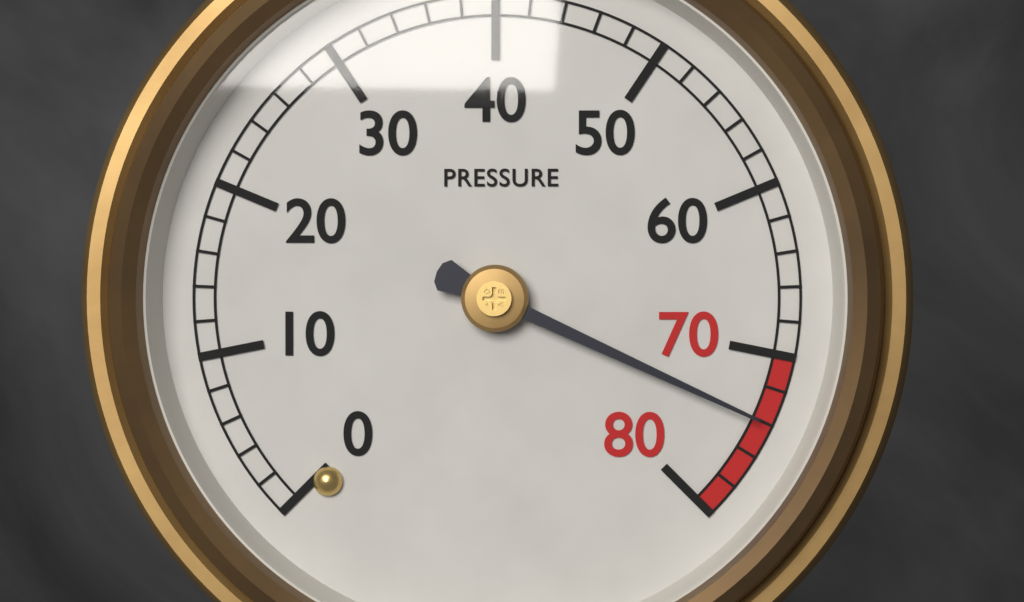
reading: 74 (no unit)
